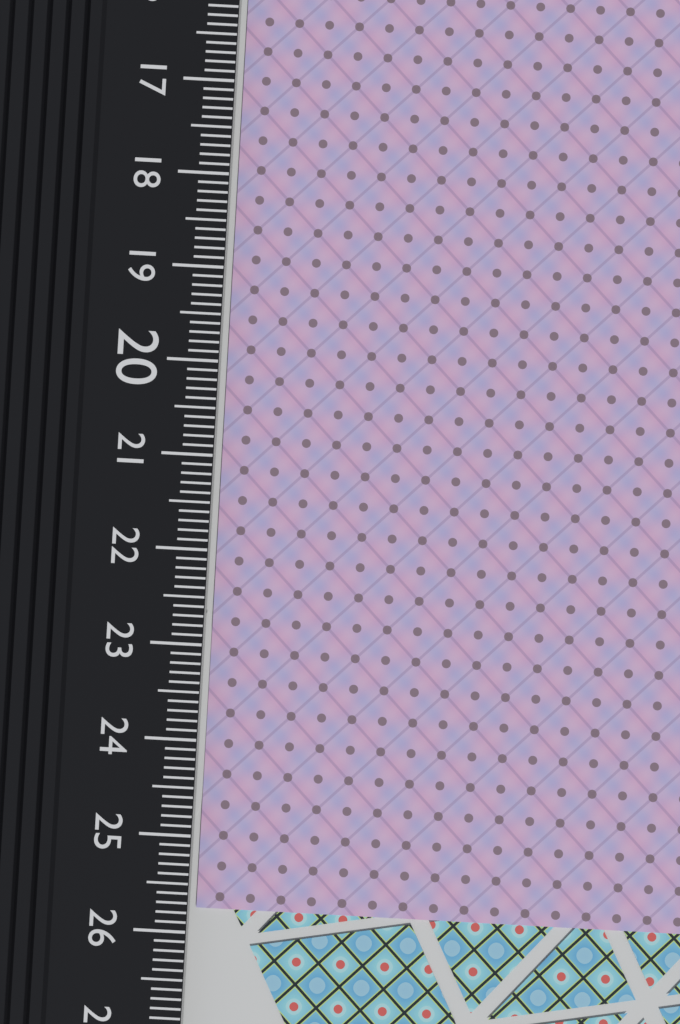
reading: 25.8 cm
